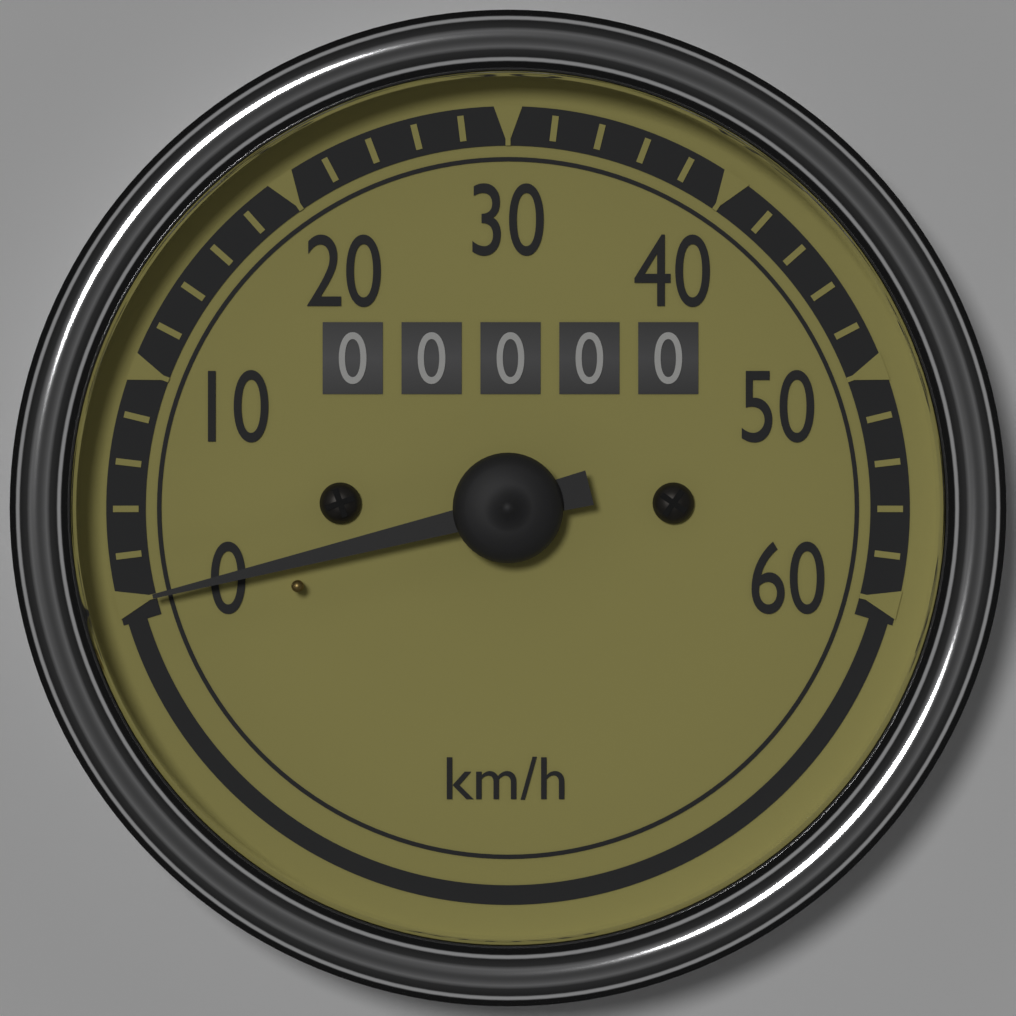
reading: 0 km/h
